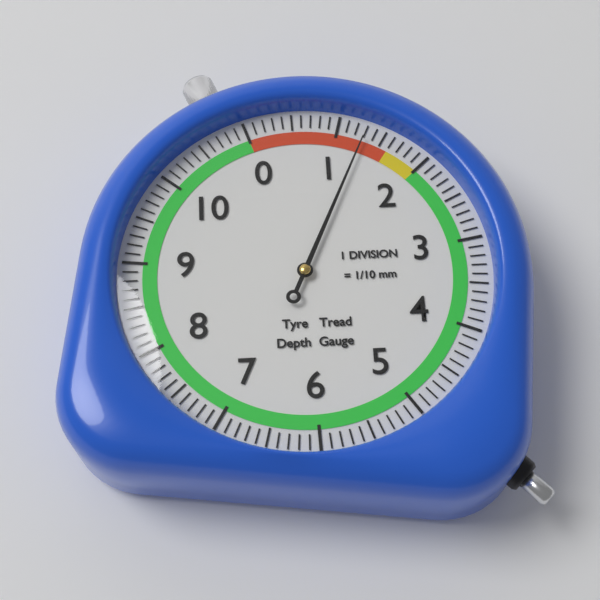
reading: 1.3 mm
